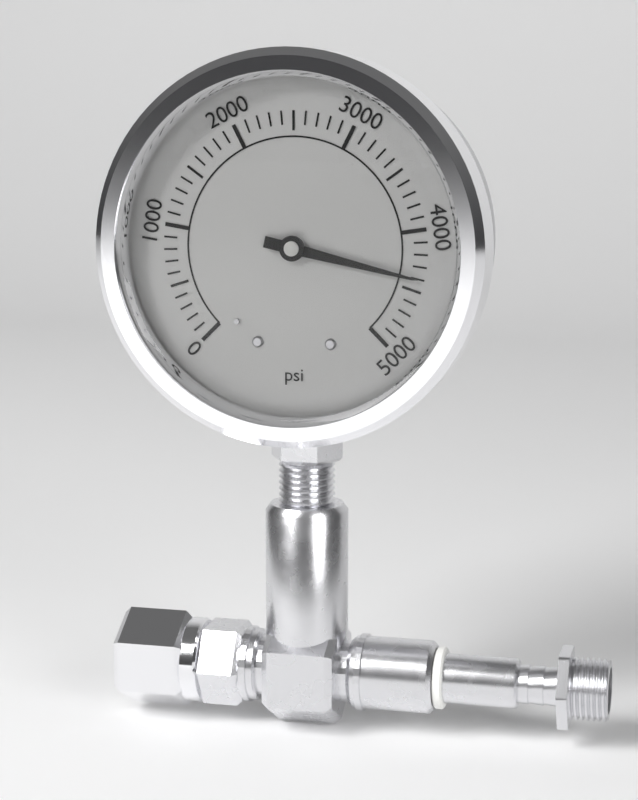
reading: 4400 psi
